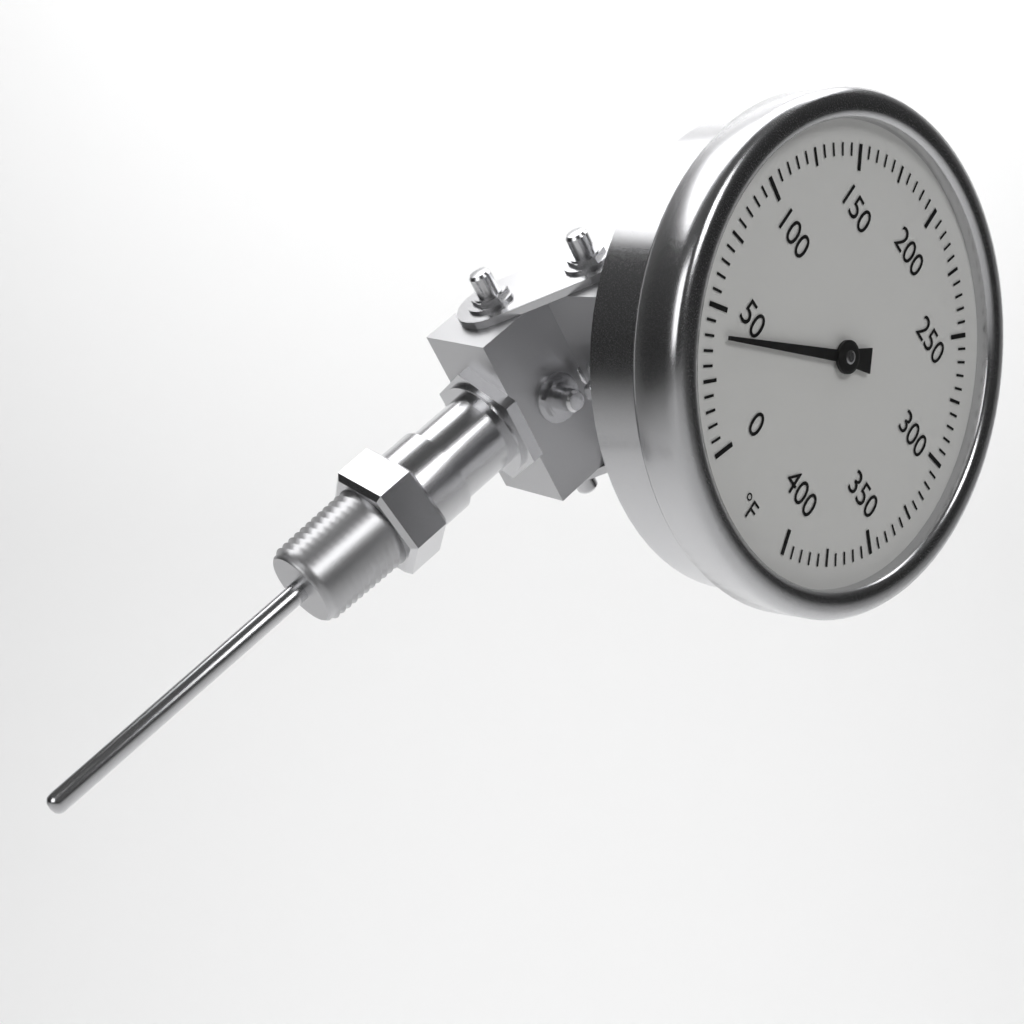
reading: 40 °F
